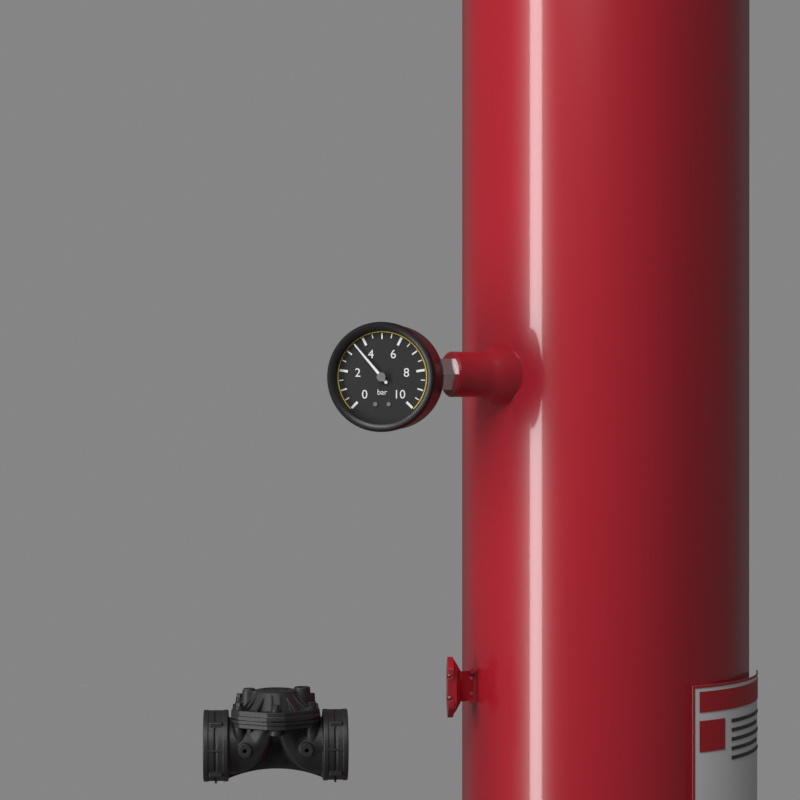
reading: 3.5 bar
